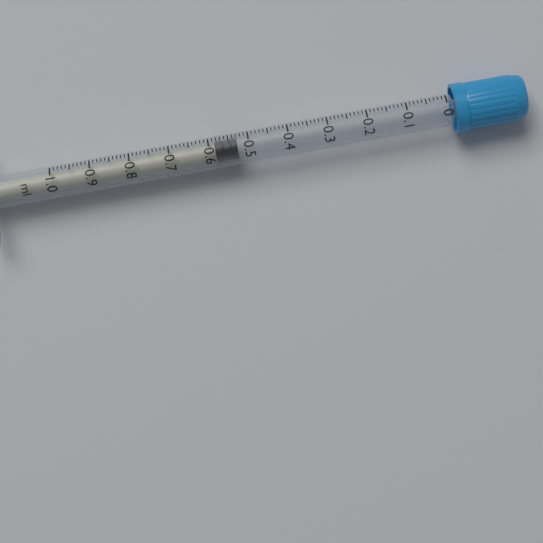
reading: 0.53 ml
